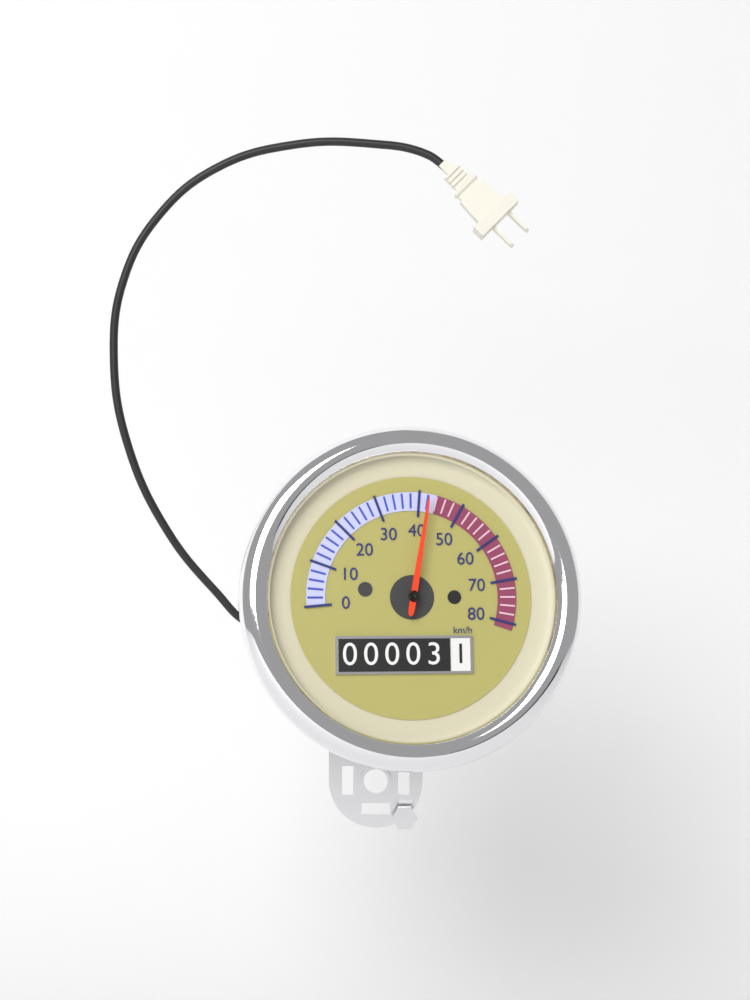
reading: 42 km/h
